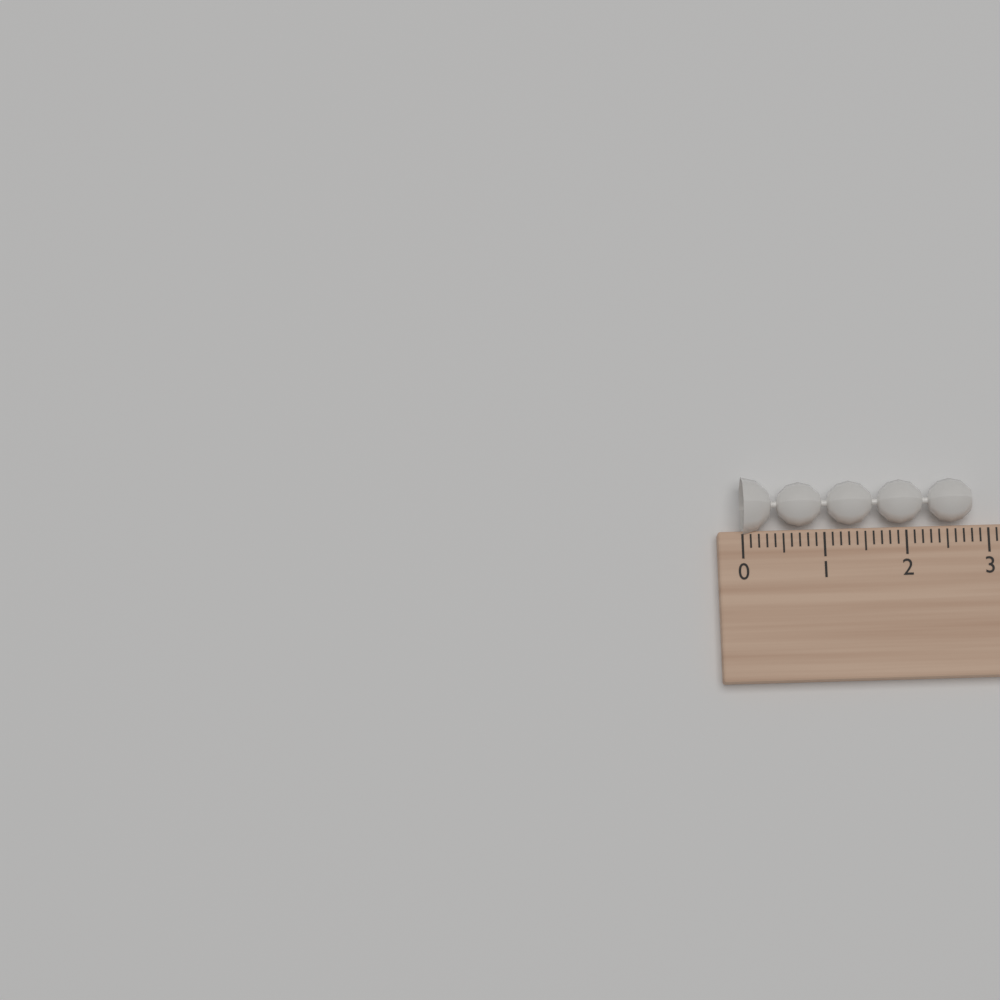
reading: 2.8 (no unit)
